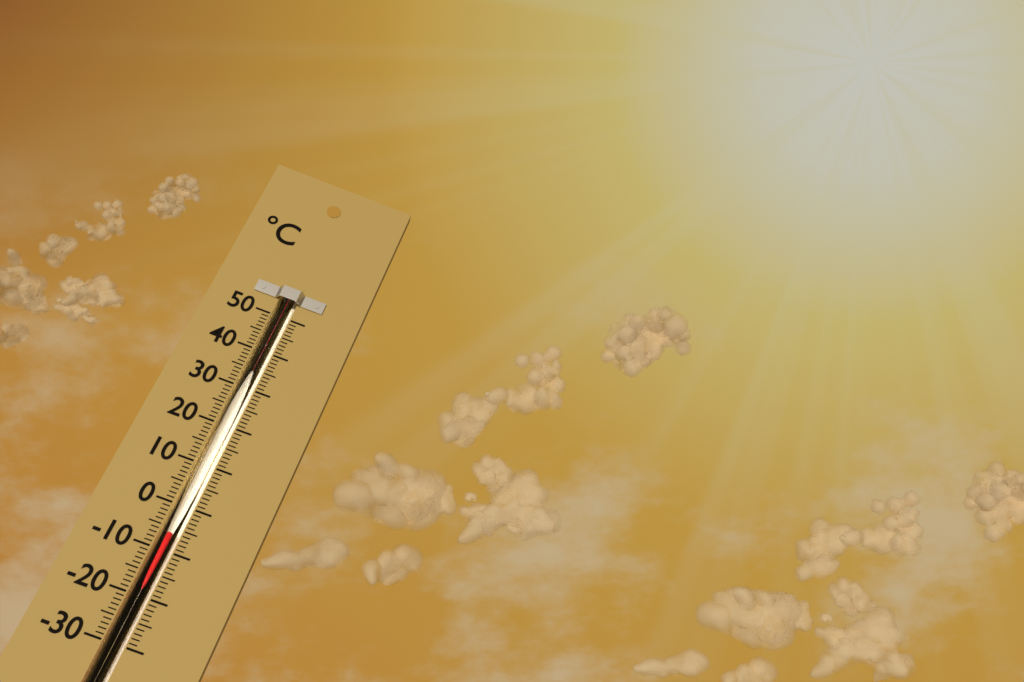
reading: -6 °C
